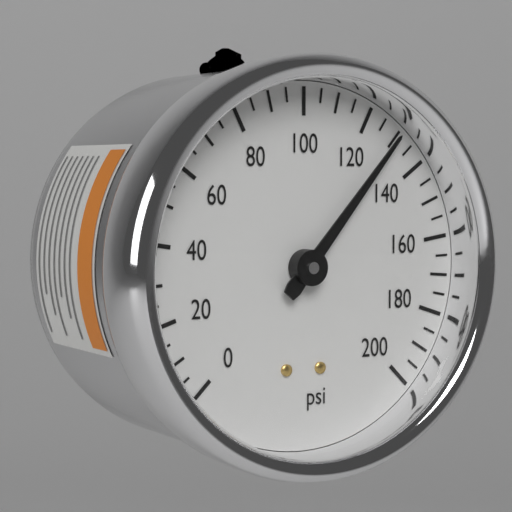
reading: 130 psi
